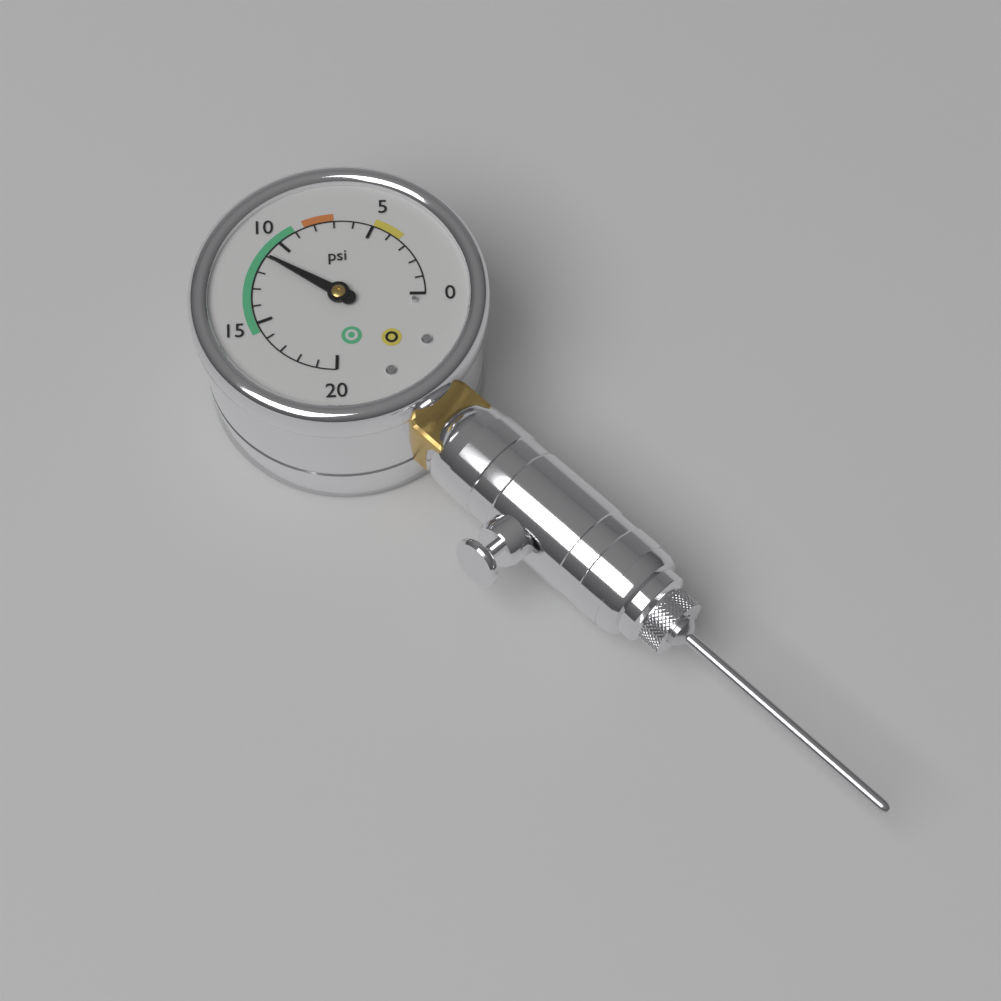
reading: 11 psi
